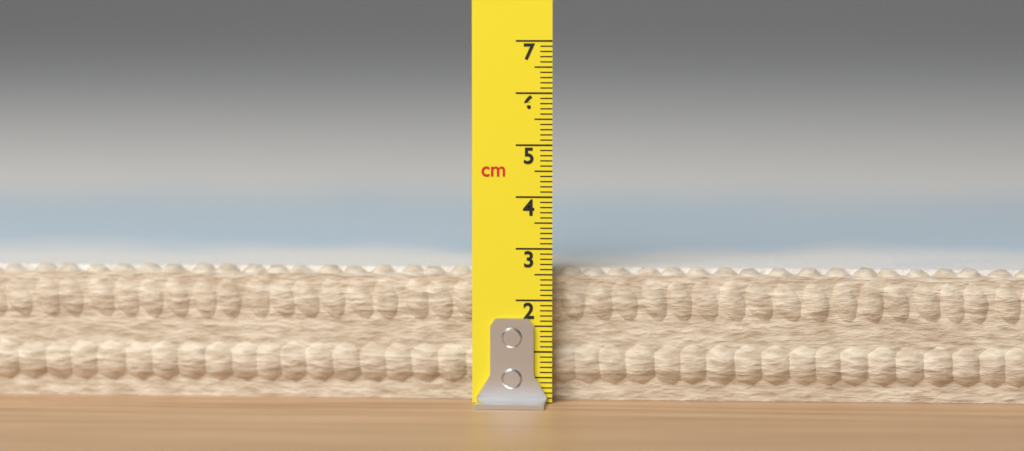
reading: 2.6 cm
